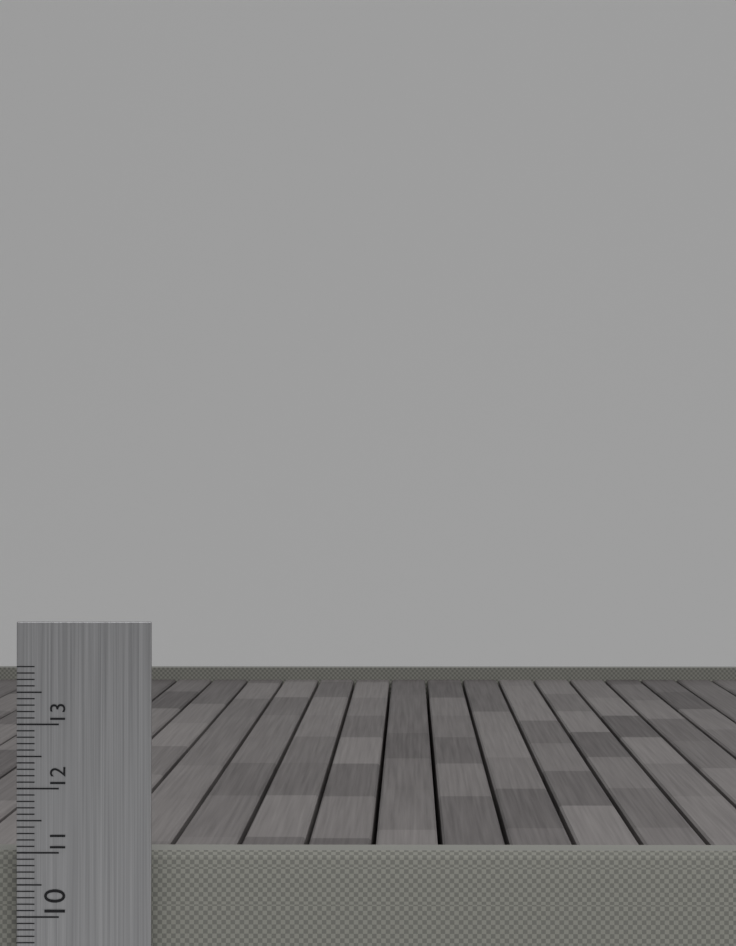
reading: 11.0 cm
